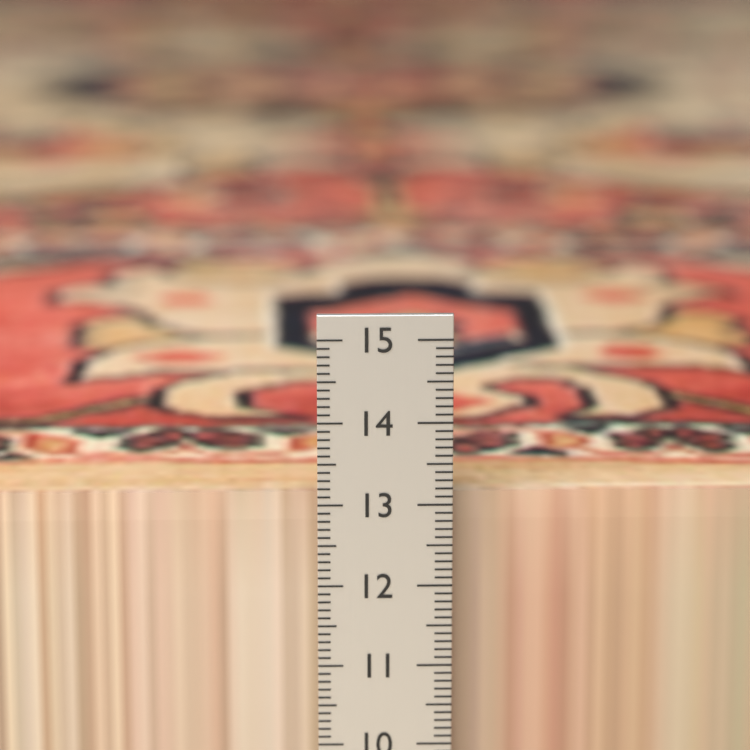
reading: 13.0 cm
